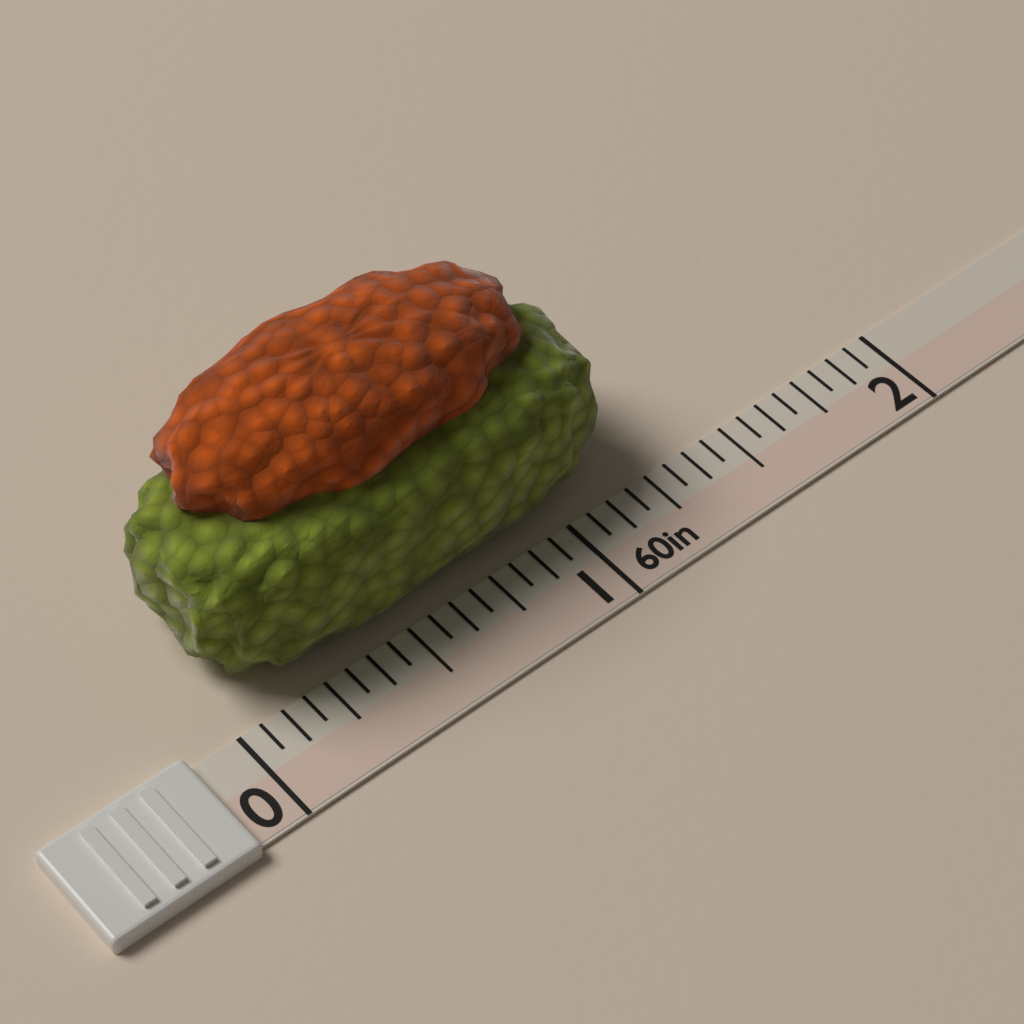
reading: 1.2500 in
